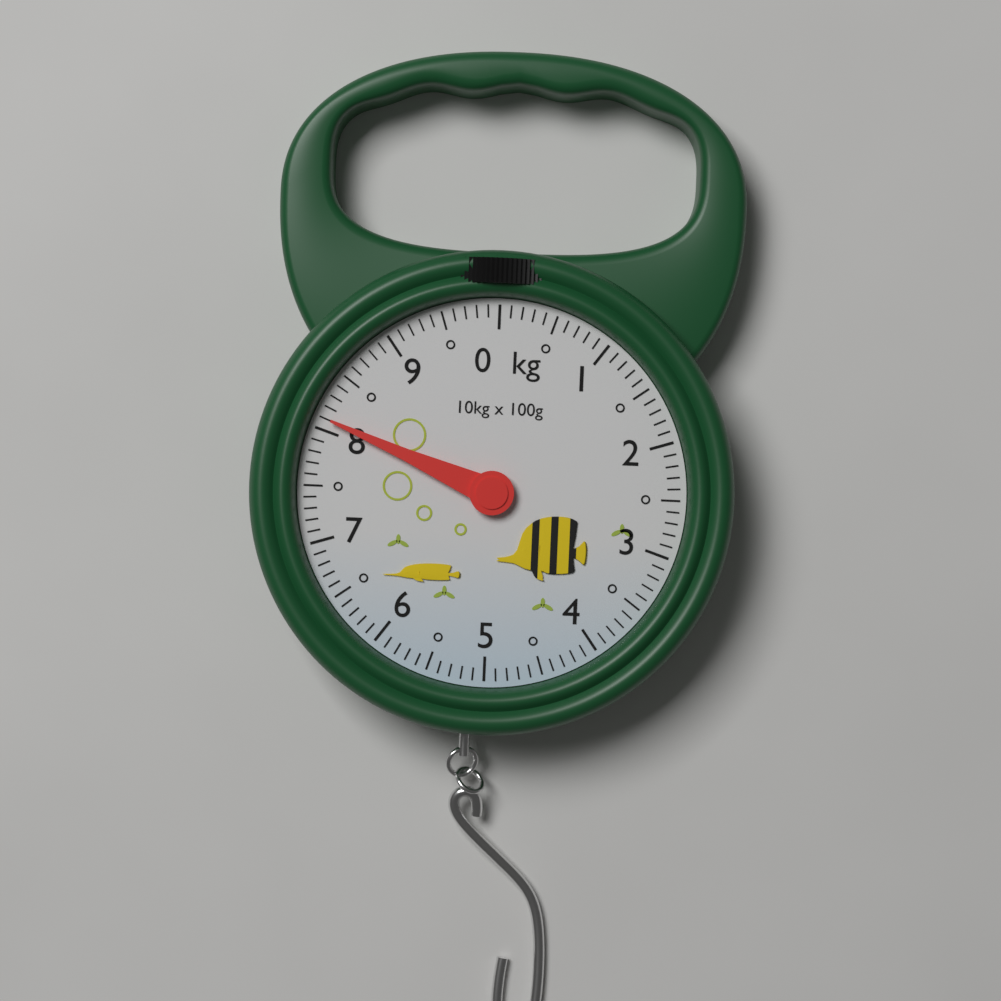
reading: 8.1 kg
